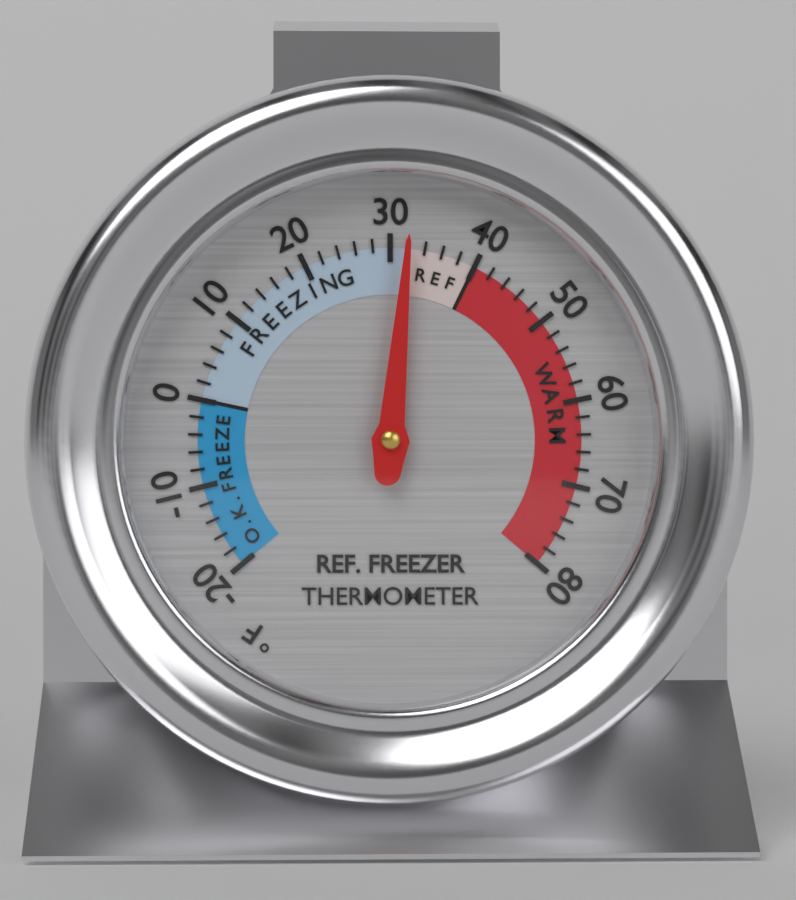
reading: 32 °F
